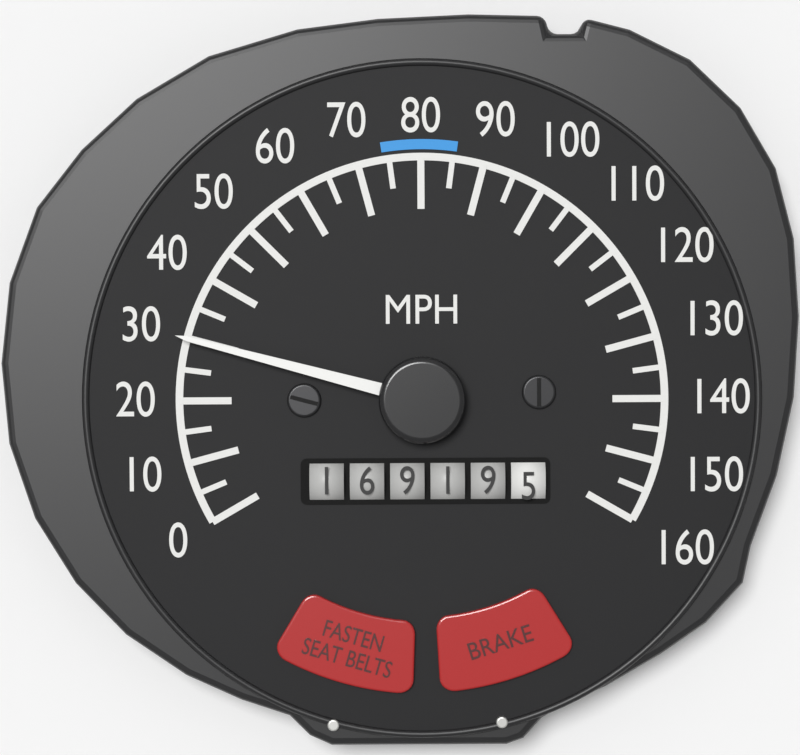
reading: 30 MPH
